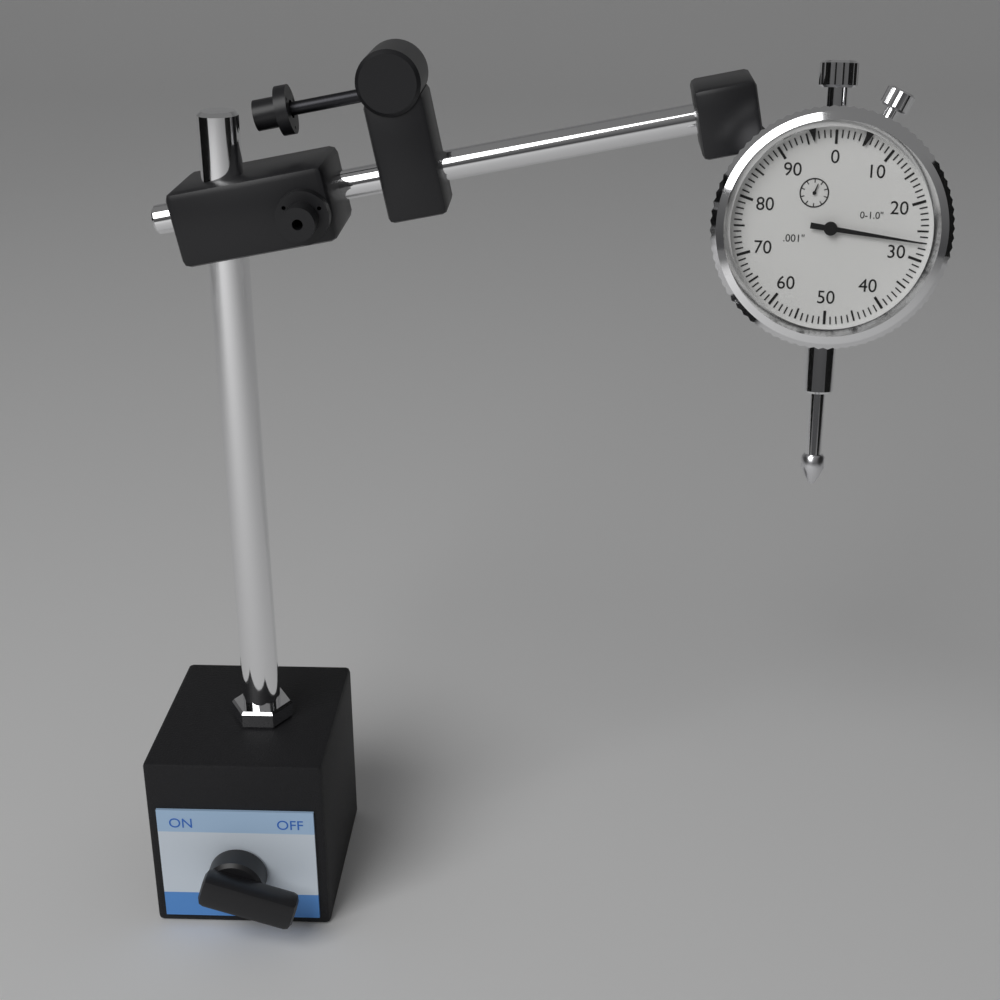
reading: 0.027 in
